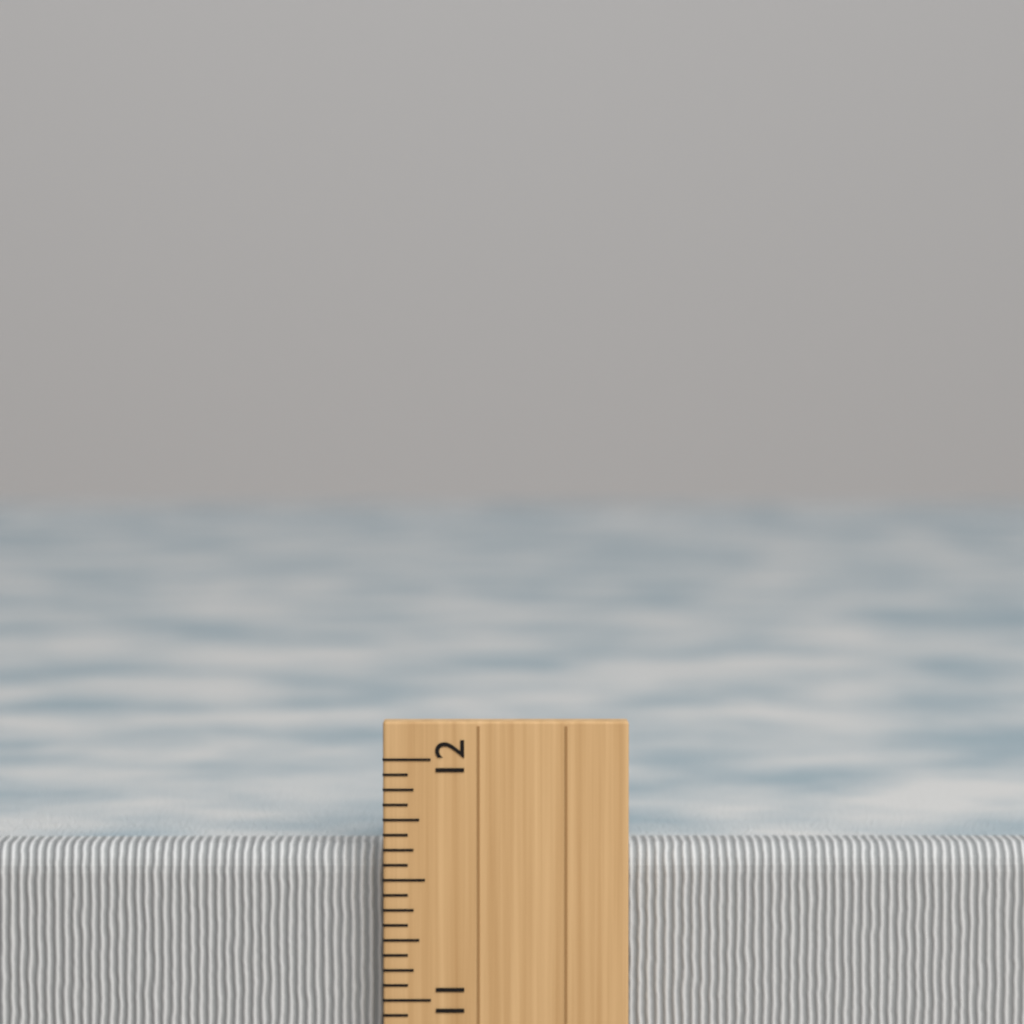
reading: 11.6250 inch
